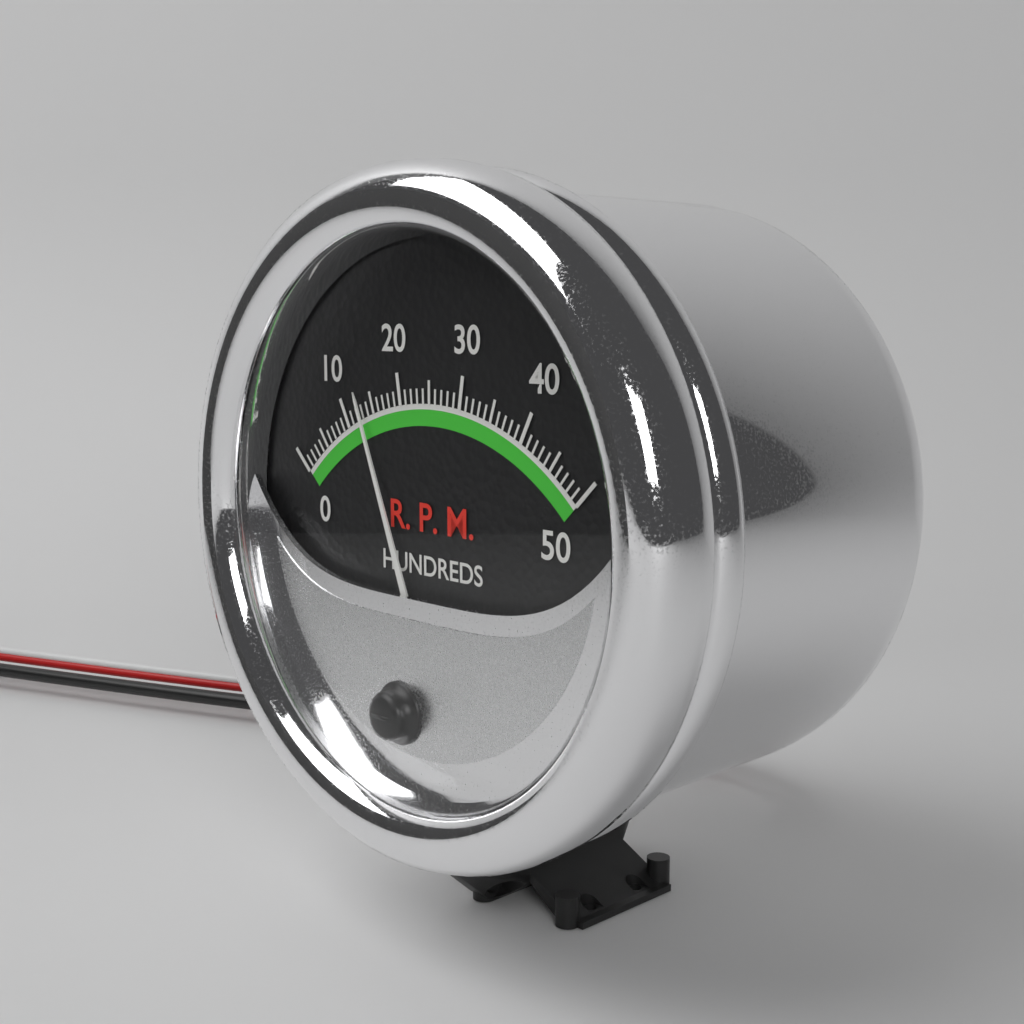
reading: 13 RPM x100
